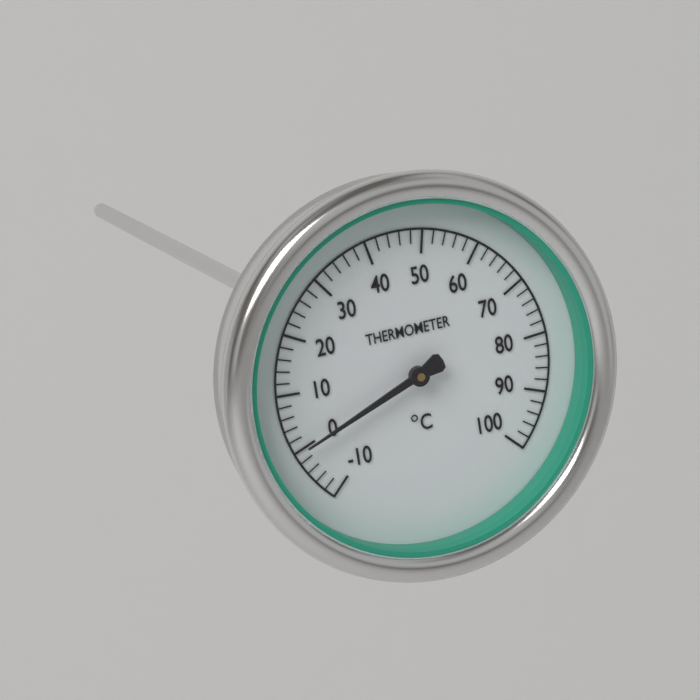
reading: 0 °C
